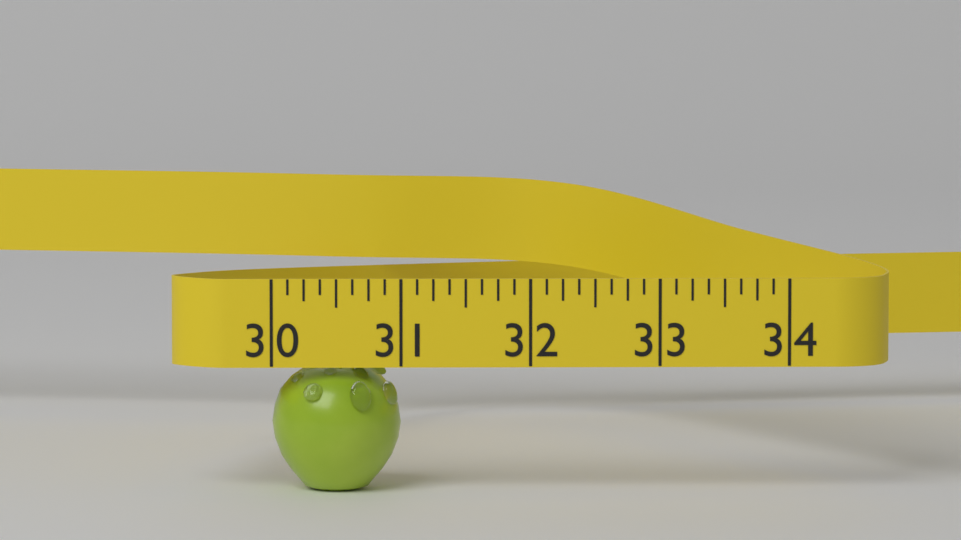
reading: 31.000 (no unit)
